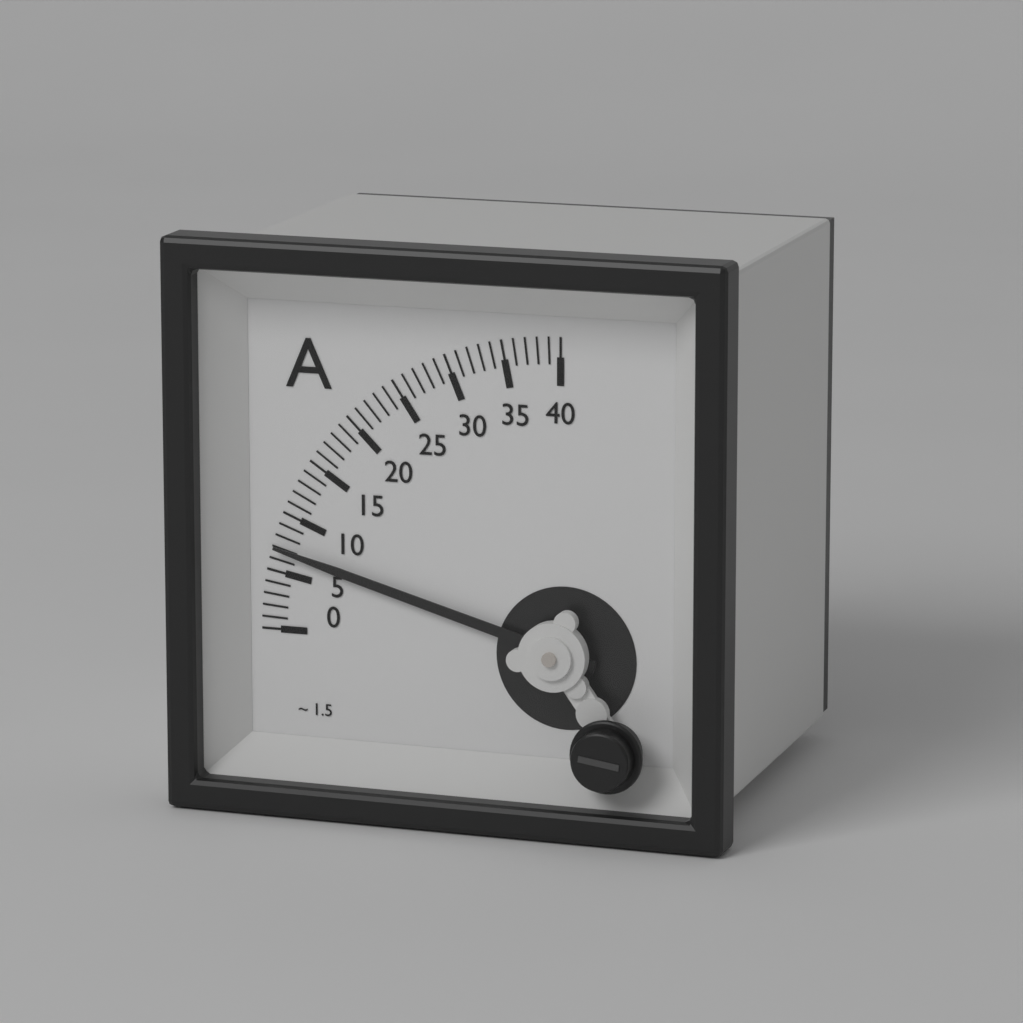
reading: 7 A
